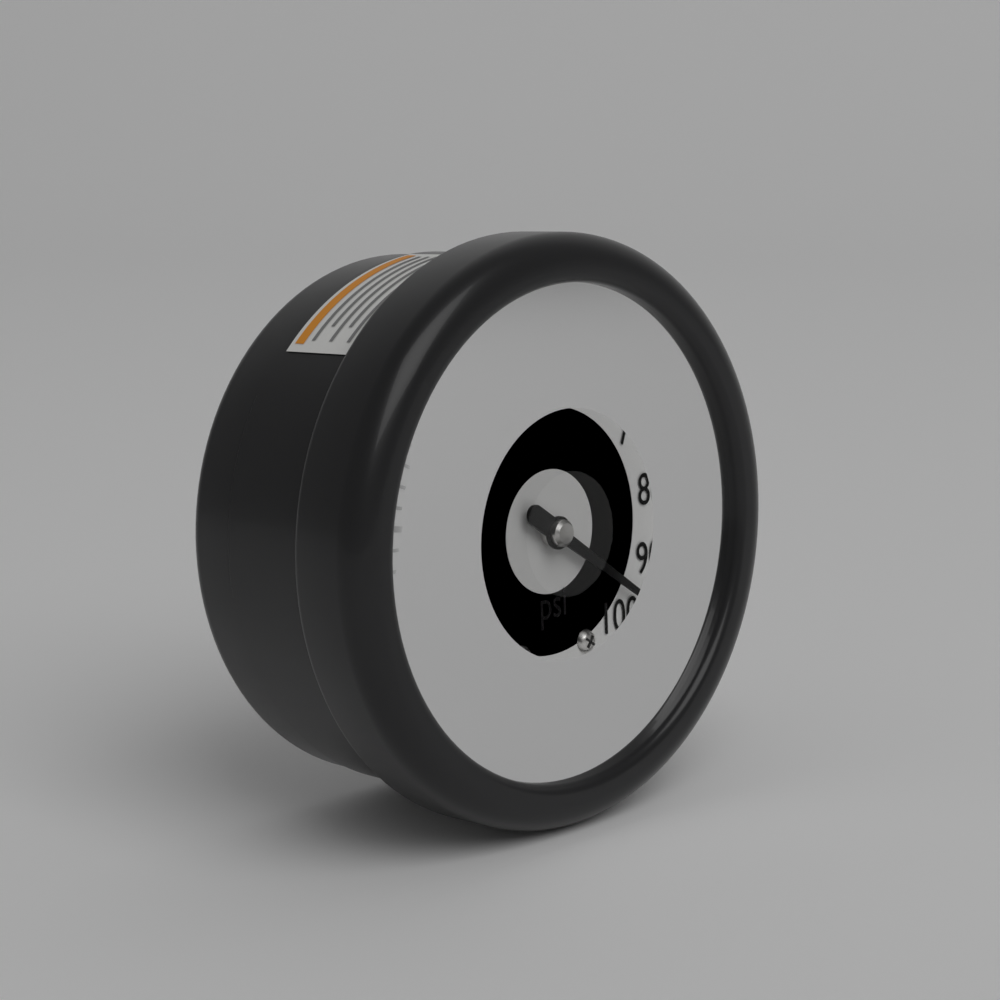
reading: 96 psi
